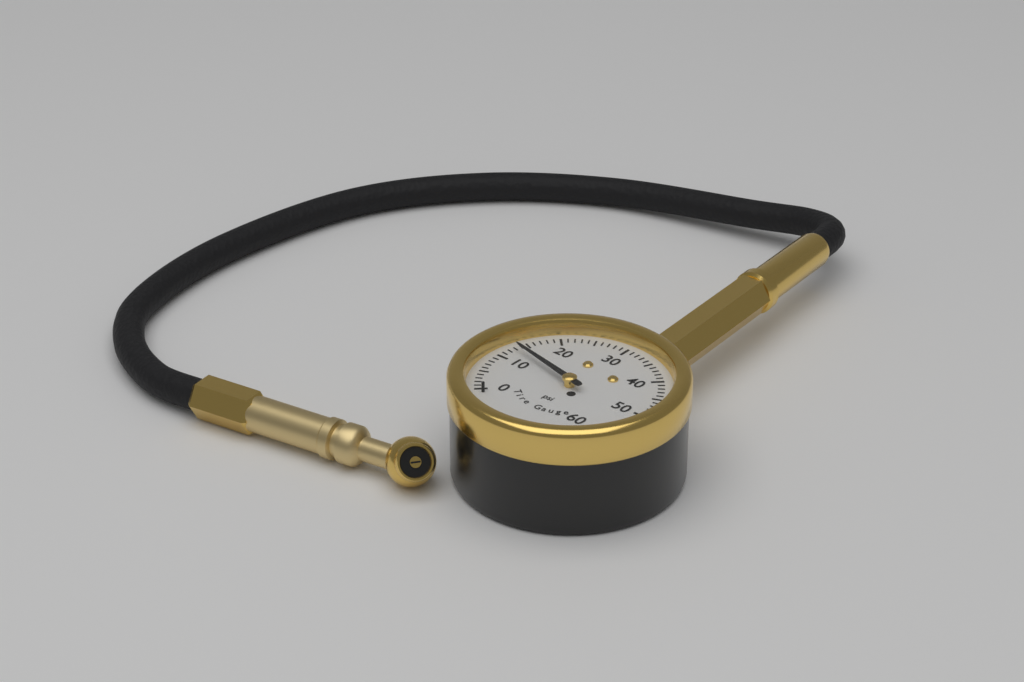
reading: 13 psi
